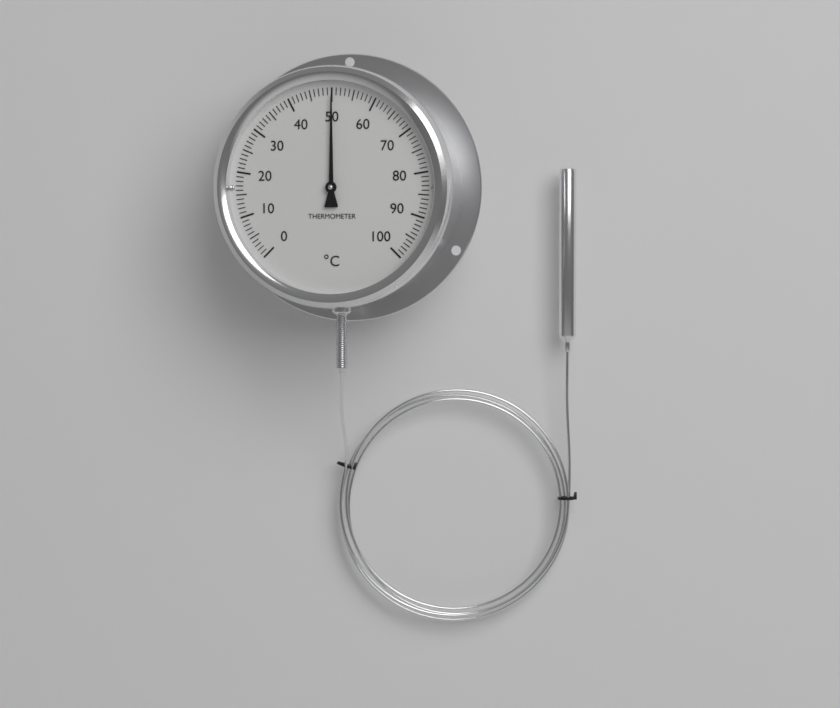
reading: 50 °C
